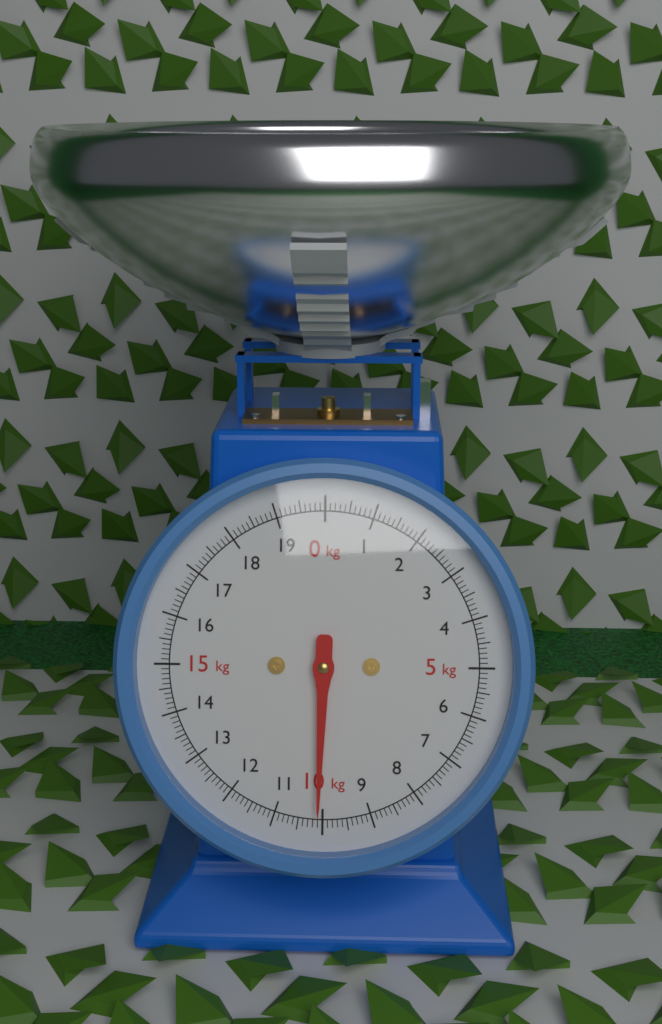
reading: 10.1 kg
